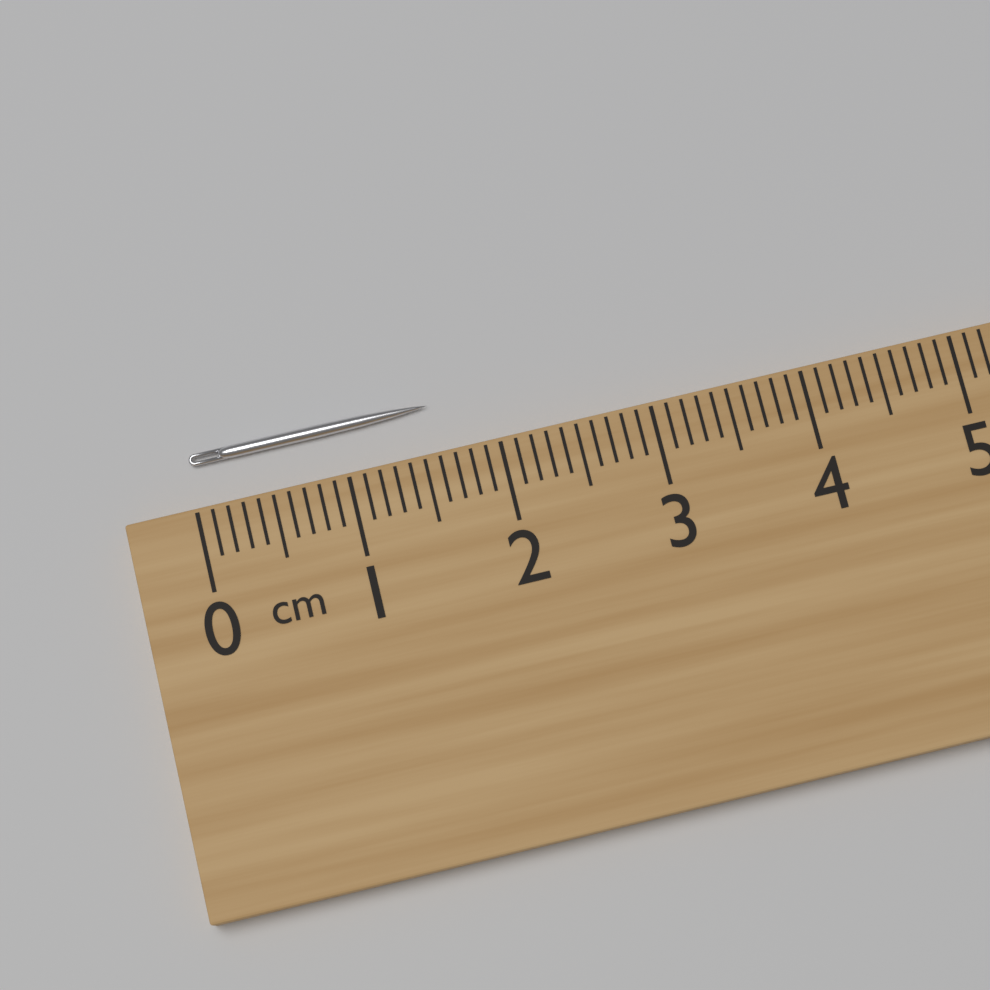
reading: 1.6 cm
